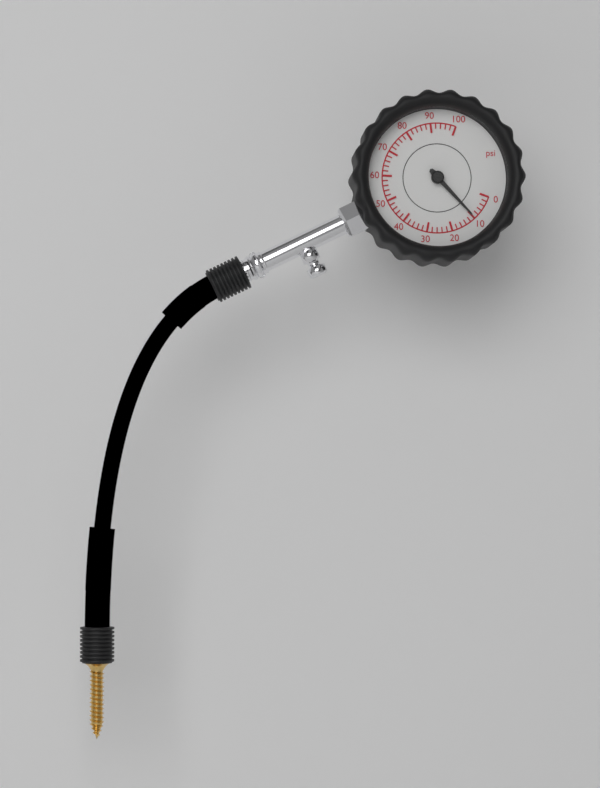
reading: 10 psi
